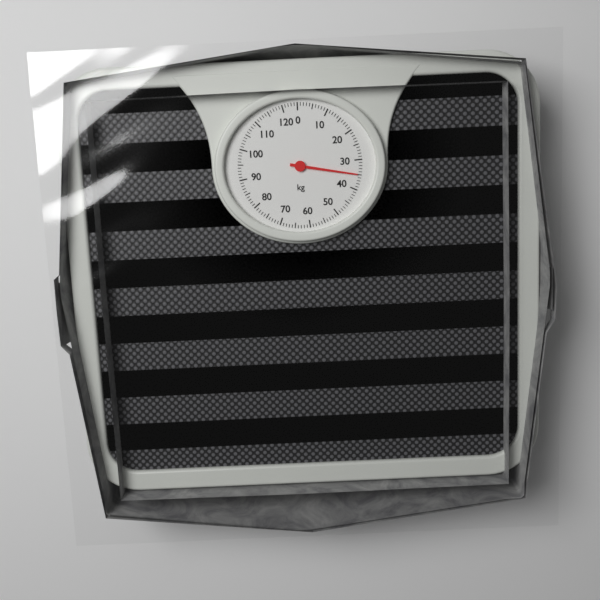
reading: 35 kg
